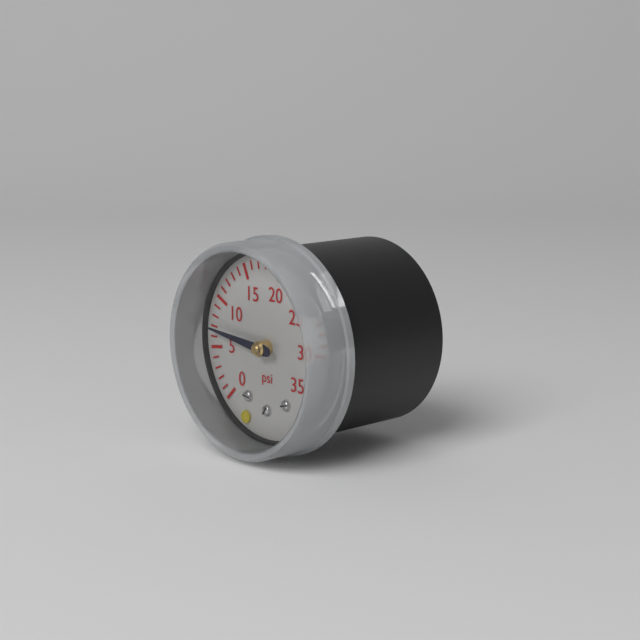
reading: 7 psi
